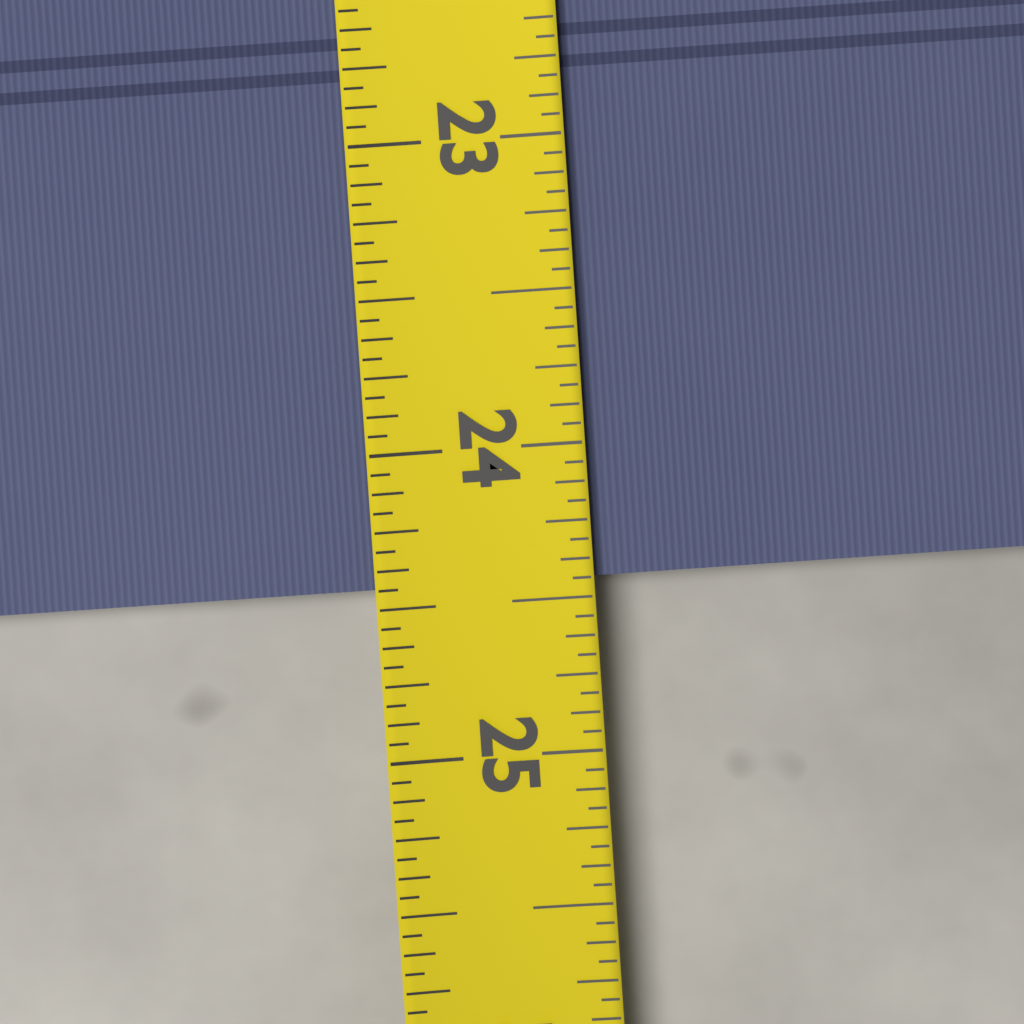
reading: 24.4375 (no unit)
